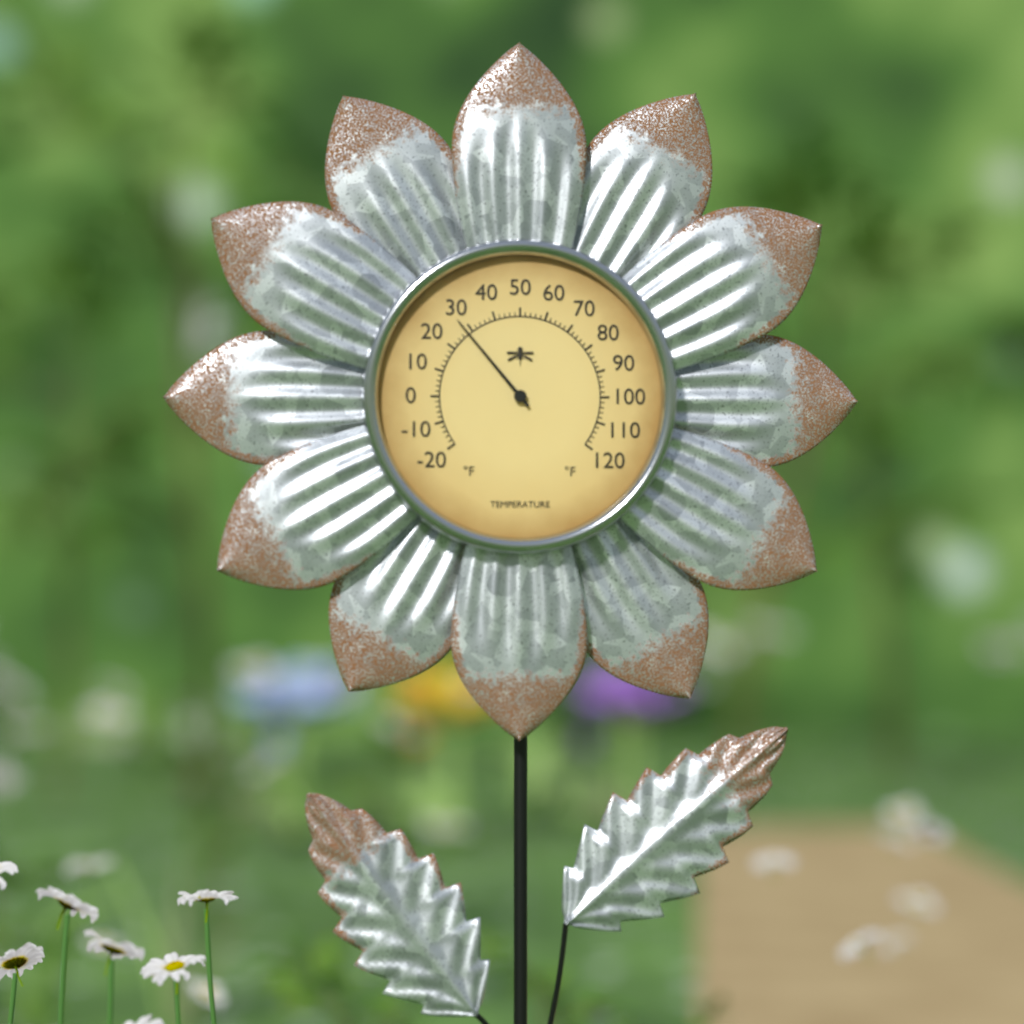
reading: 28 °F
